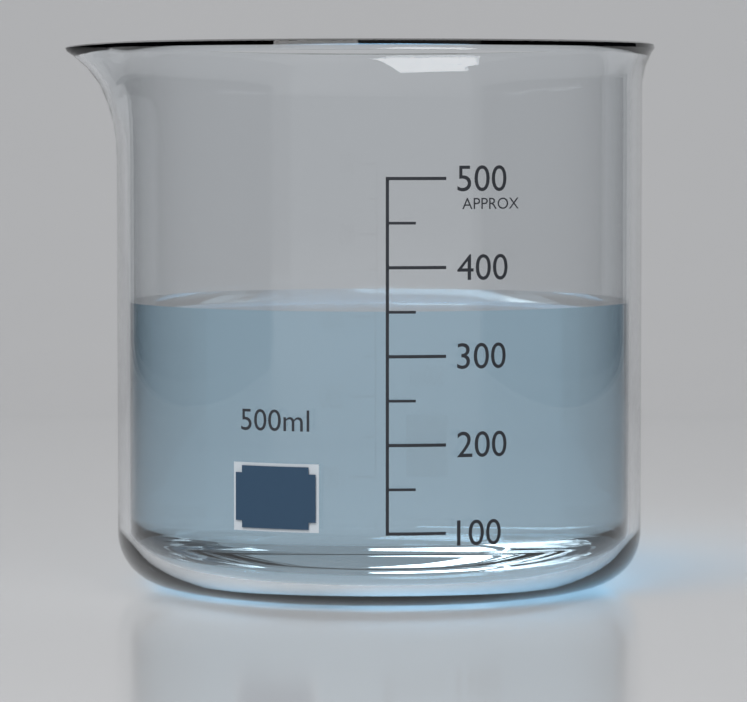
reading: 350 ml
